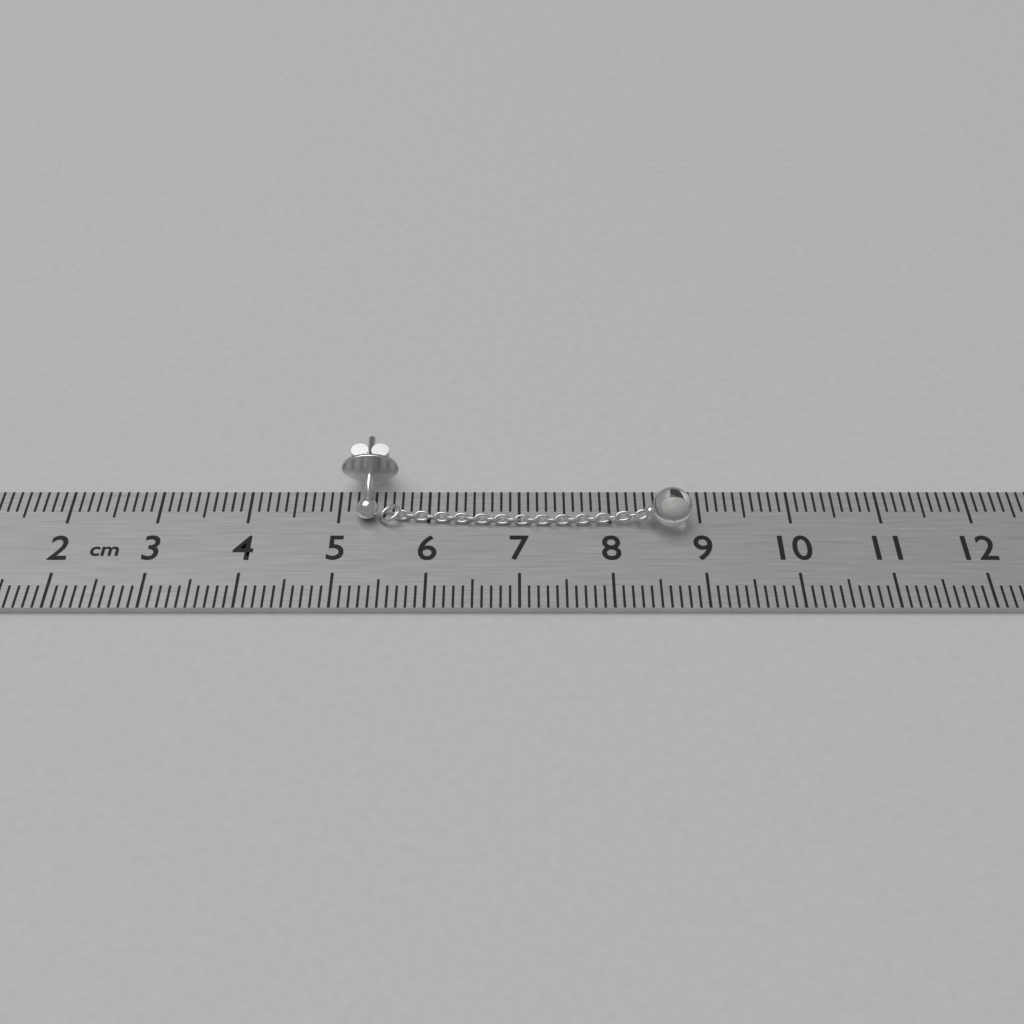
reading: 8.9 cm
